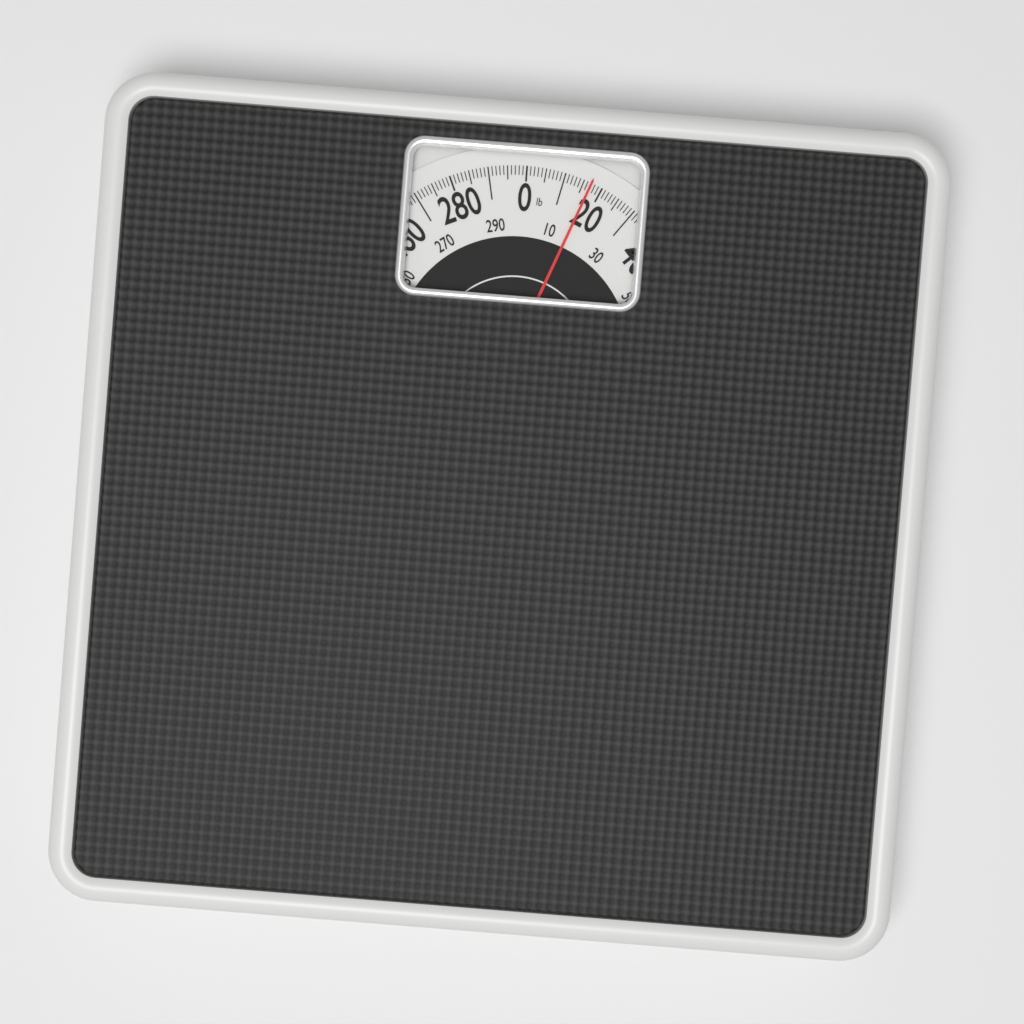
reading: 17 lb
